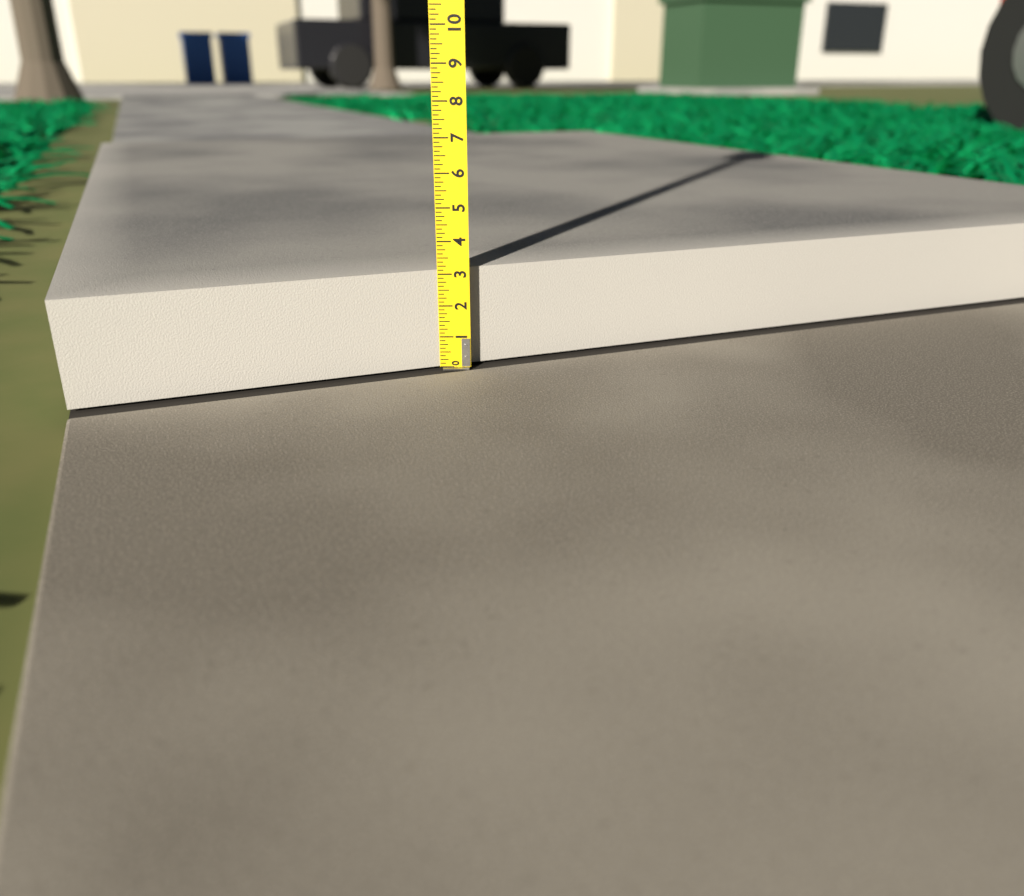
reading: 3.125 (no unit)
